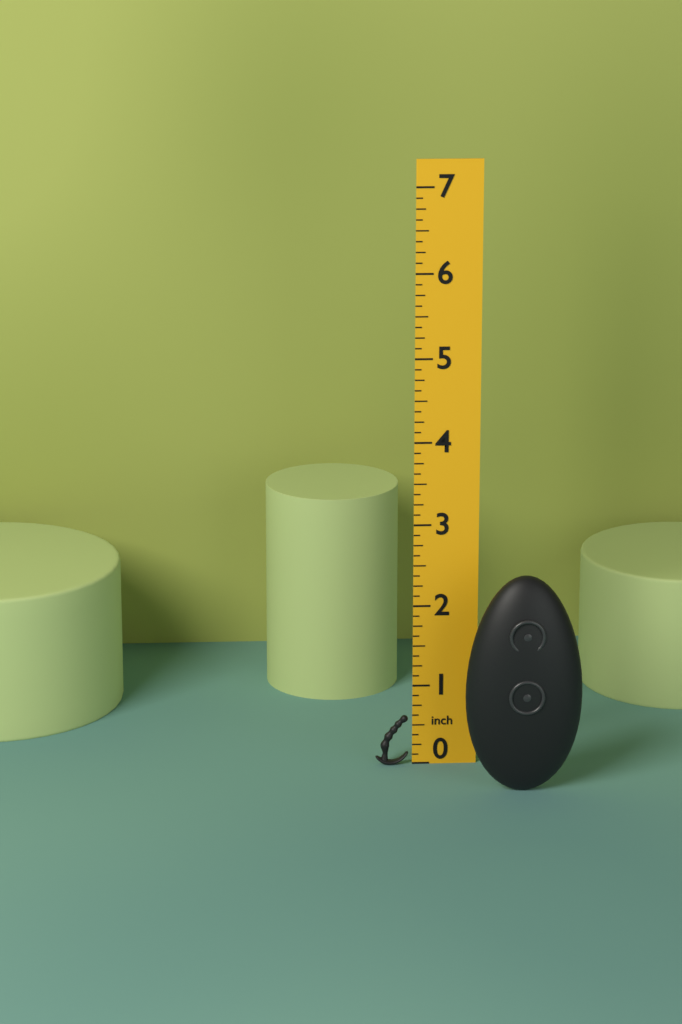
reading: 0.625 in
